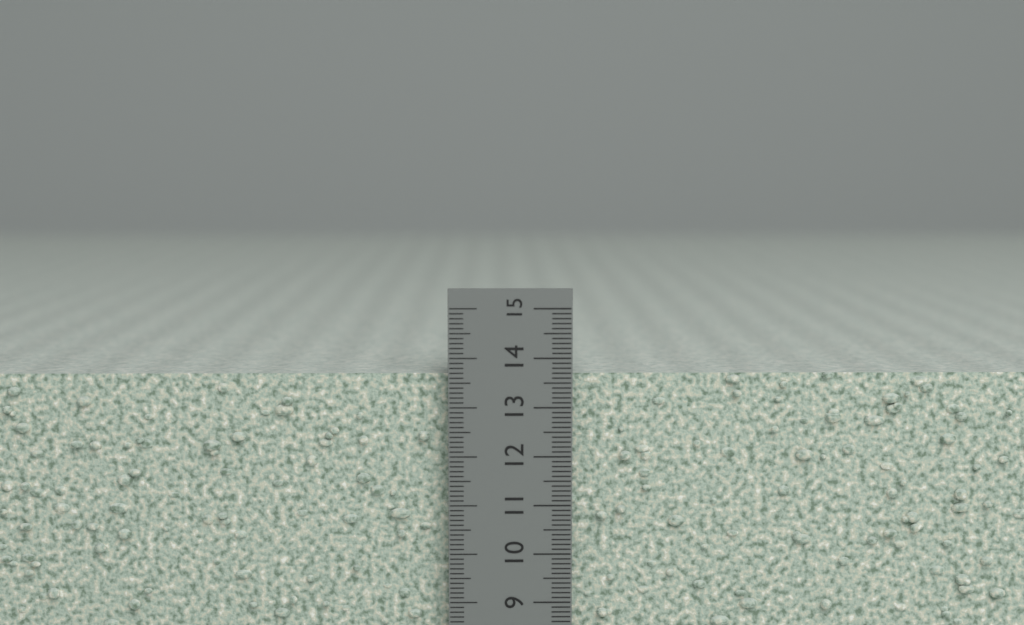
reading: 13.7 cm
